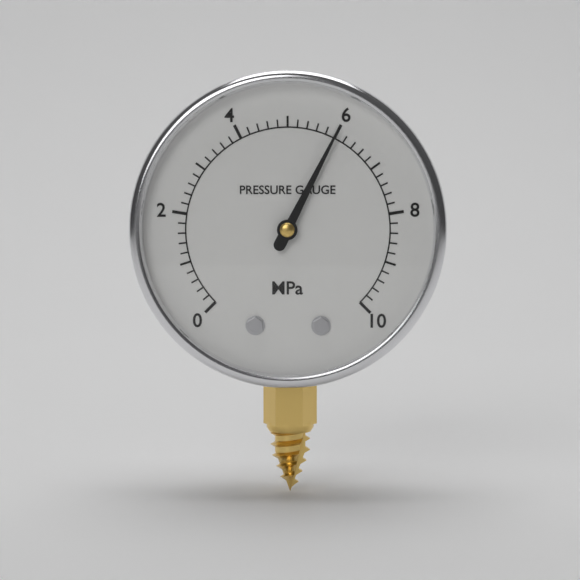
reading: 6.0 MPa
